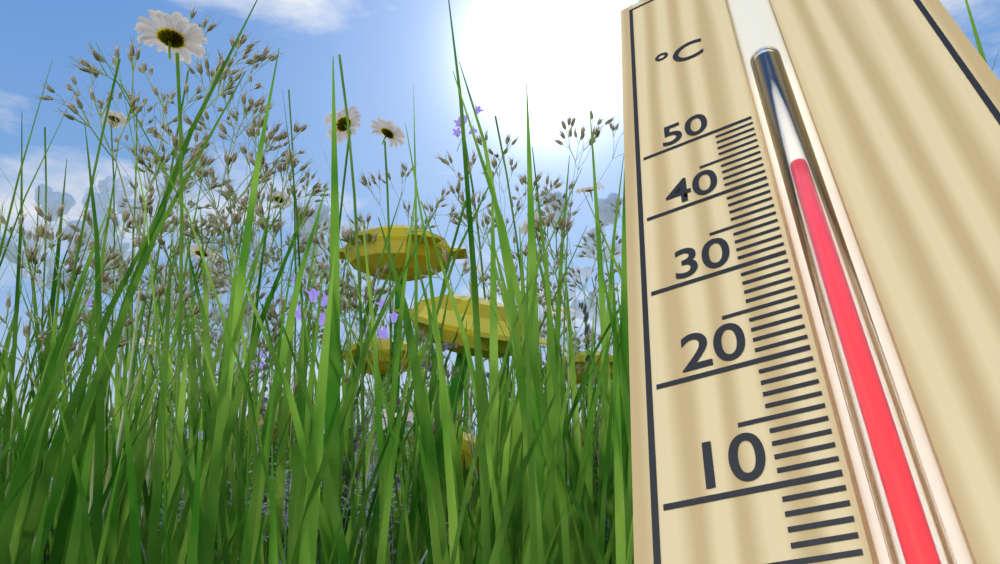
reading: 40 °C
